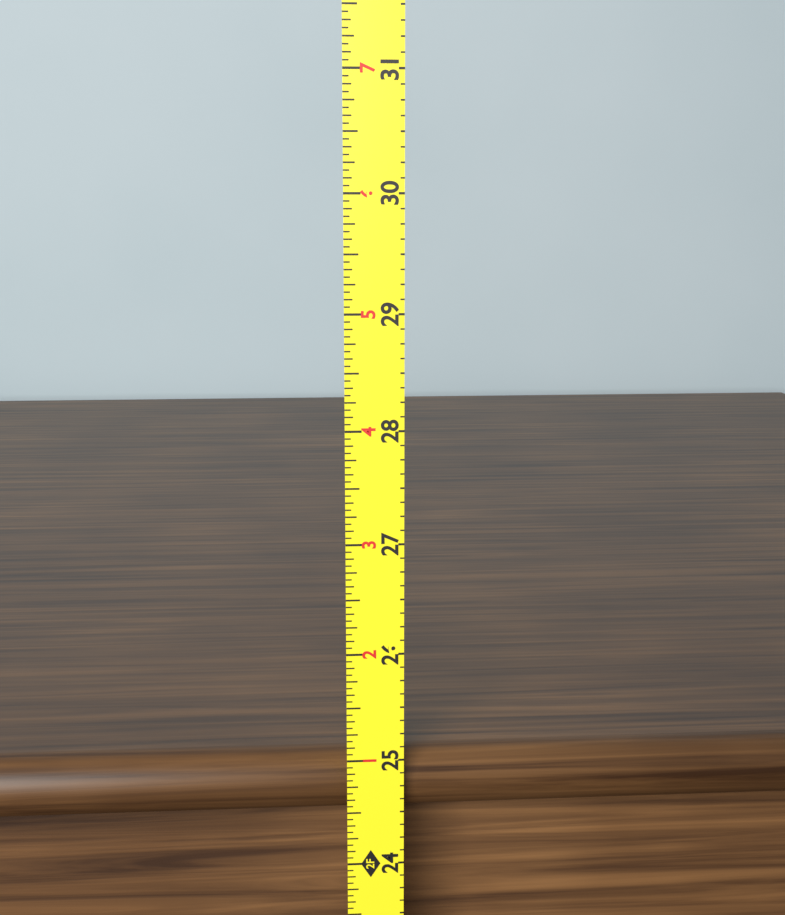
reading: 25.0000 in
